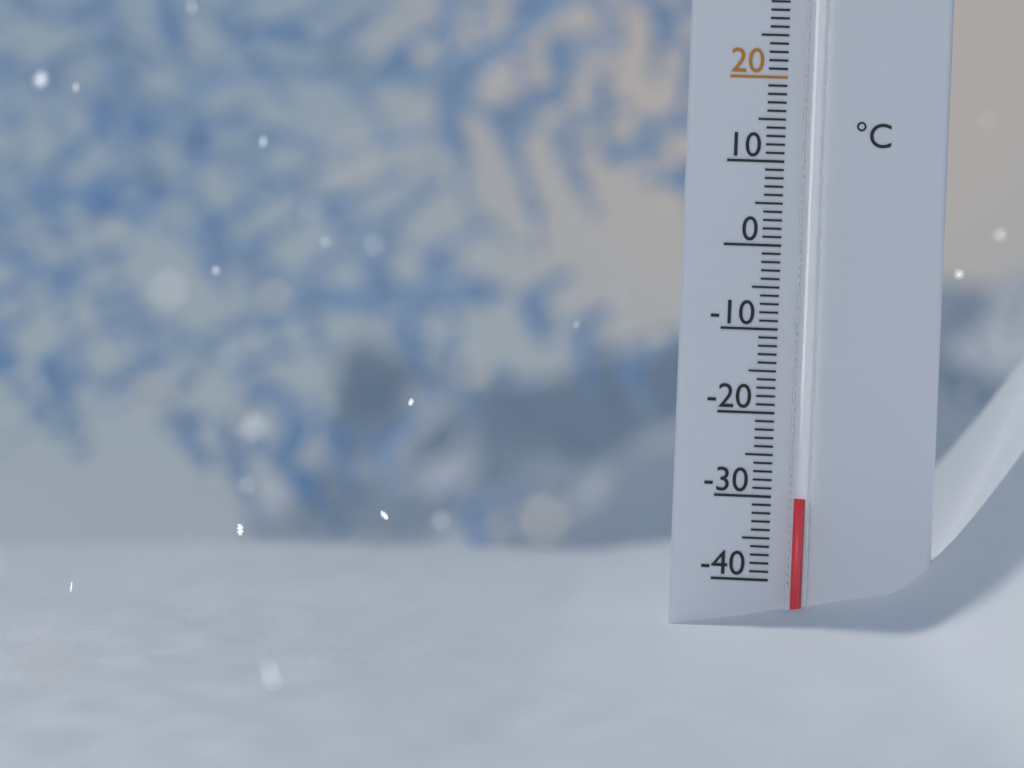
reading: -30 °C
